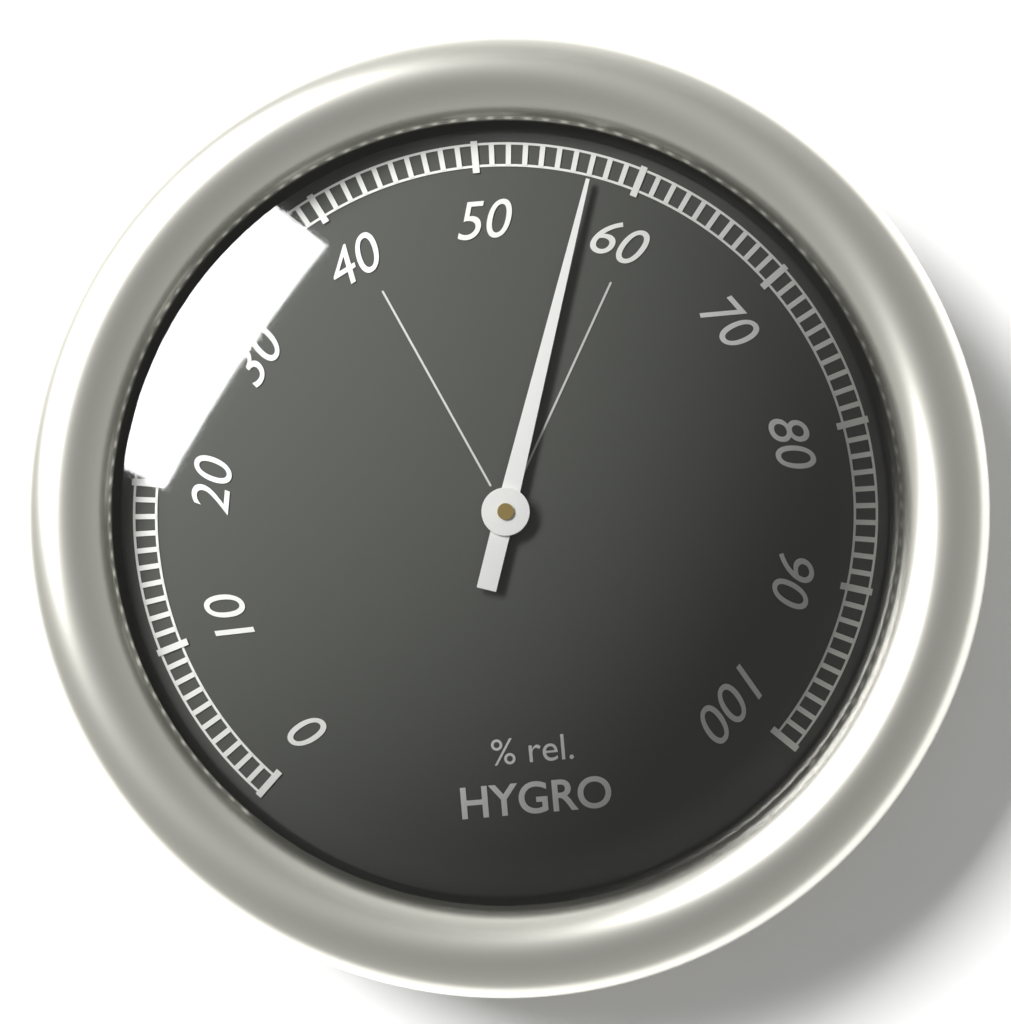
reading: 57 %
